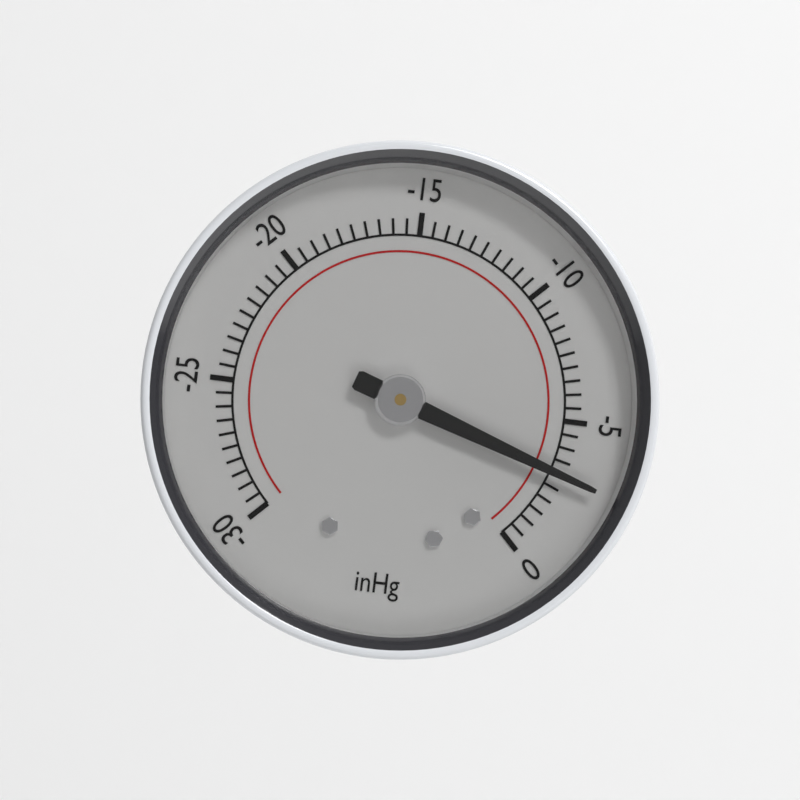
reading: -3.0 inHg
